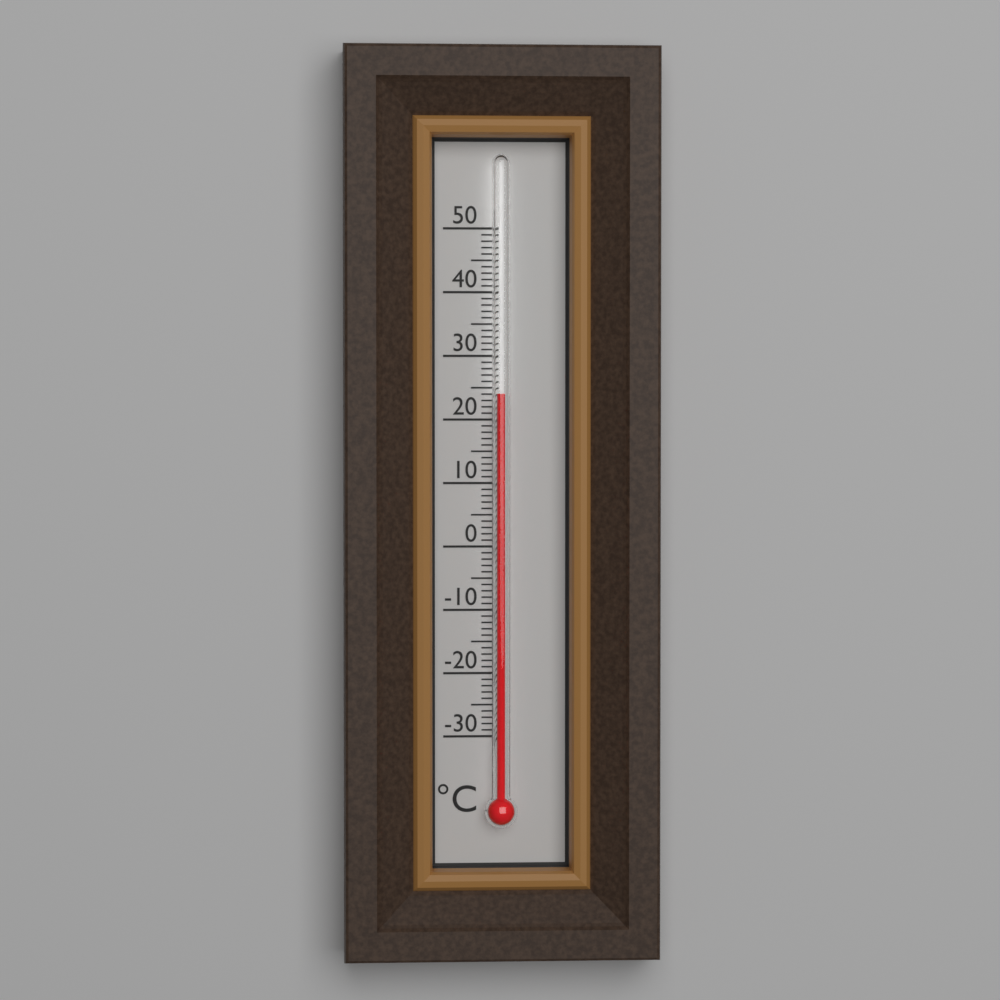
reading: 24 °C
